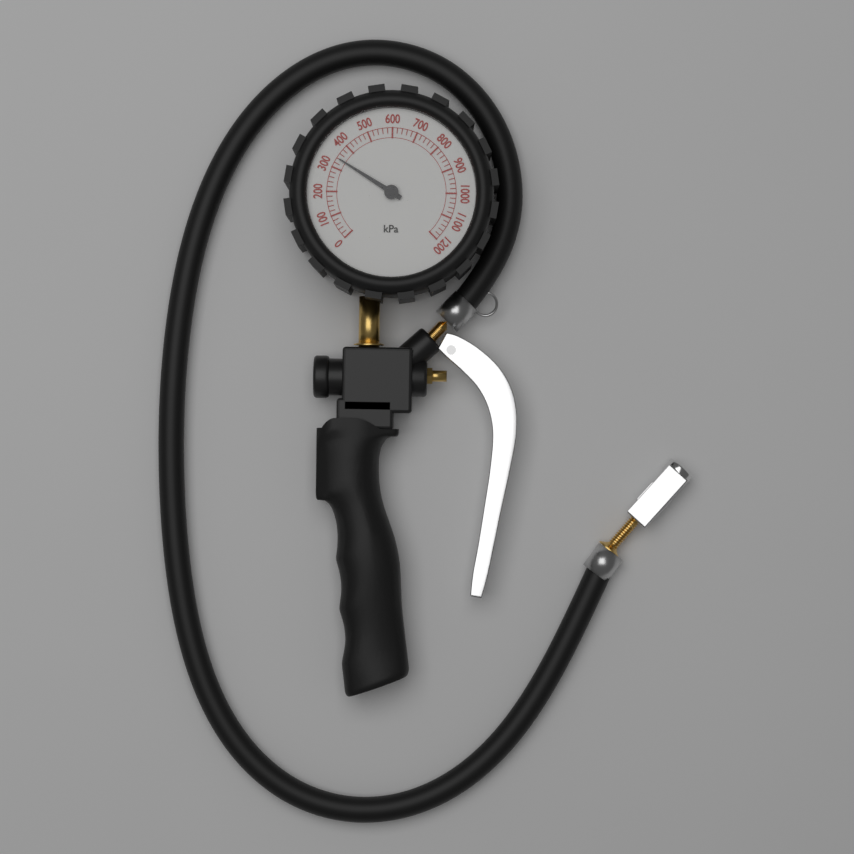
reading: 340 kPa
